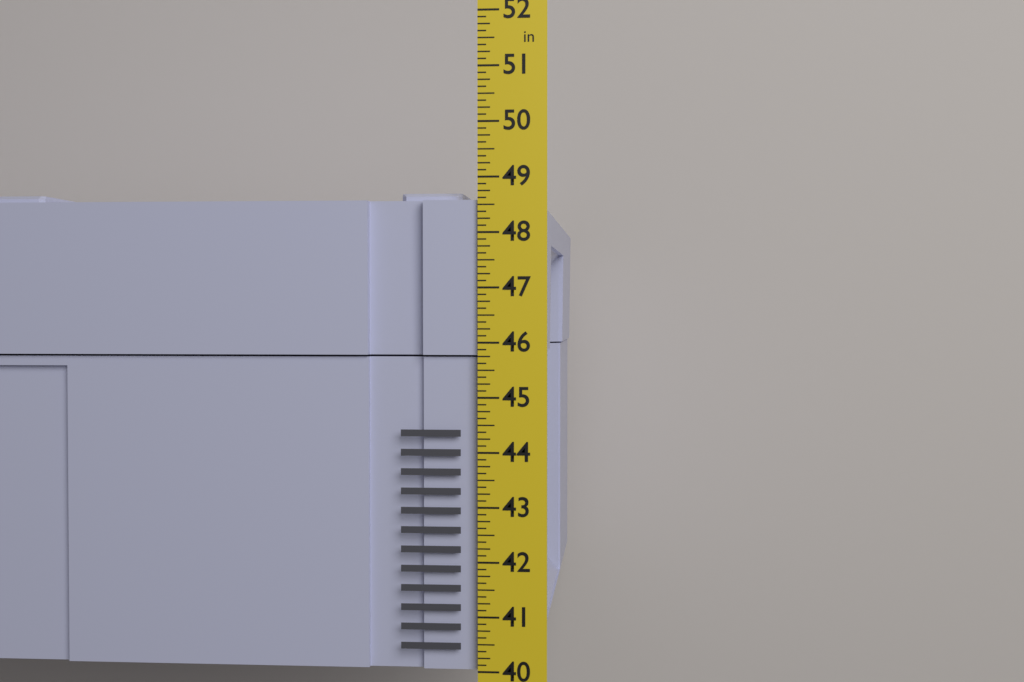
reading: 48.750 in
